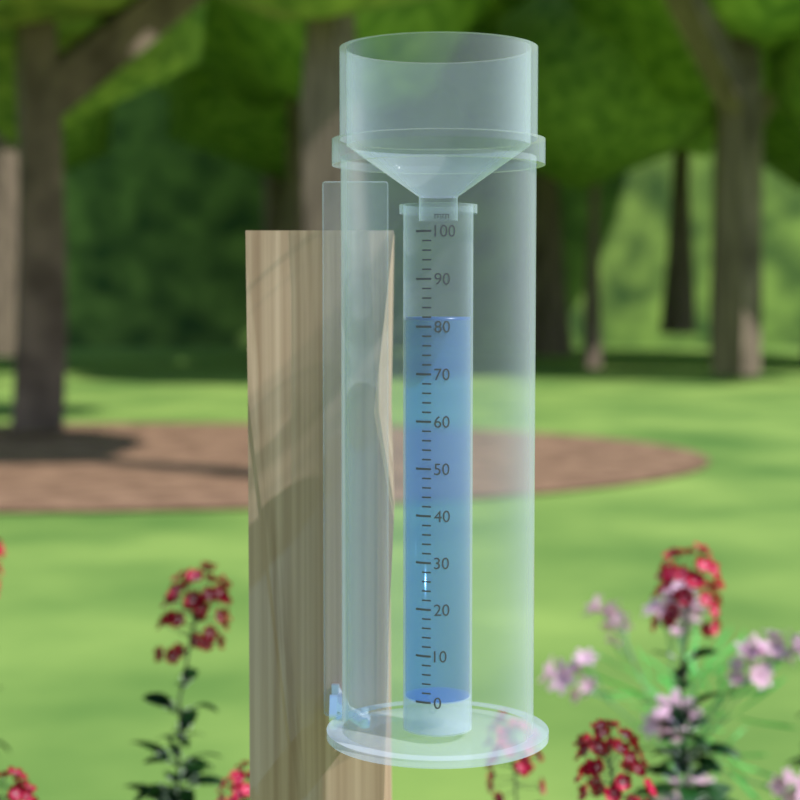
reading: 82 mm
